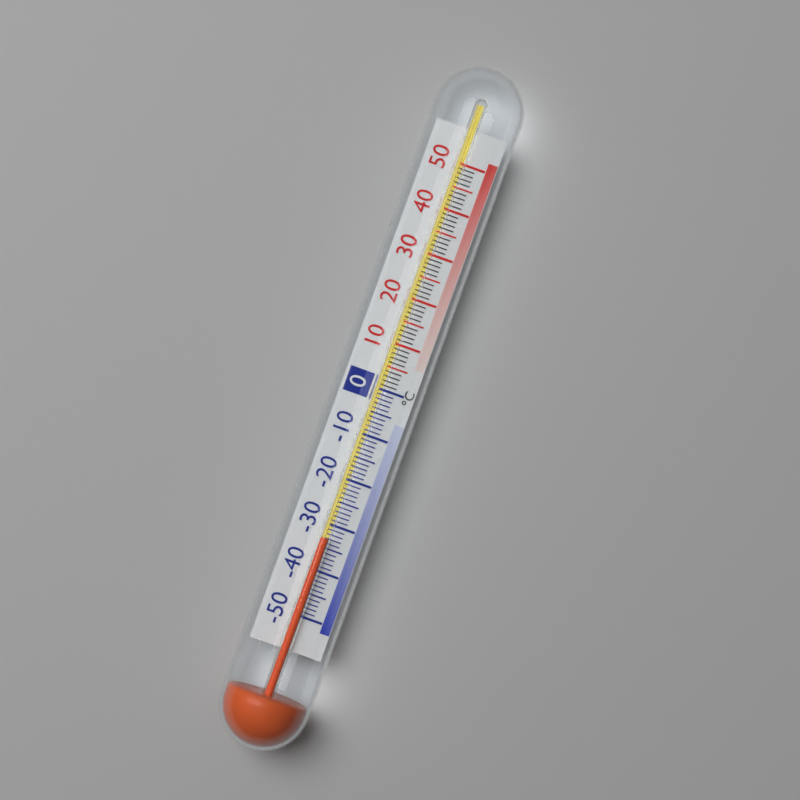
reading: -33 °C
